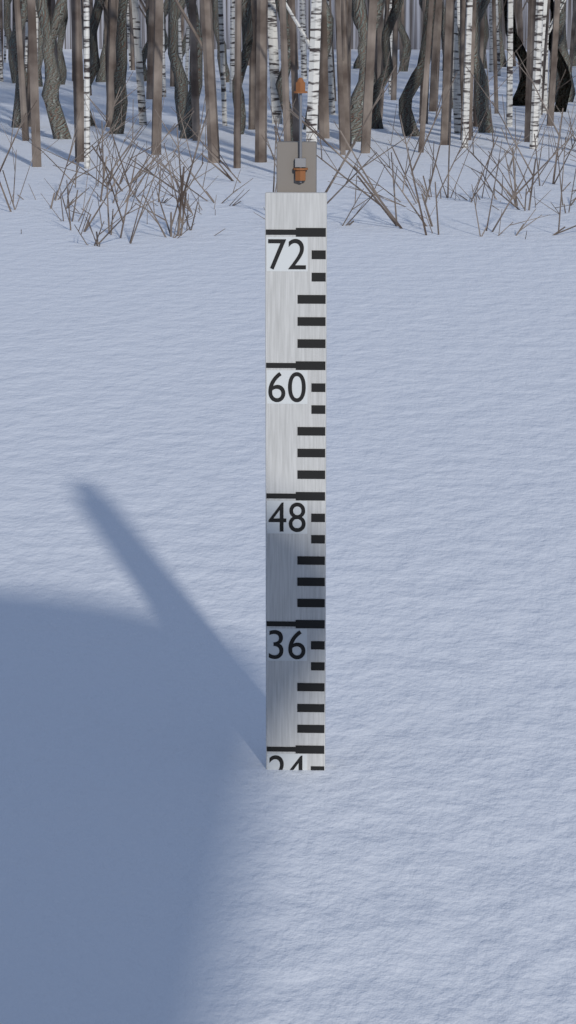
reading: 22 (no unit)
